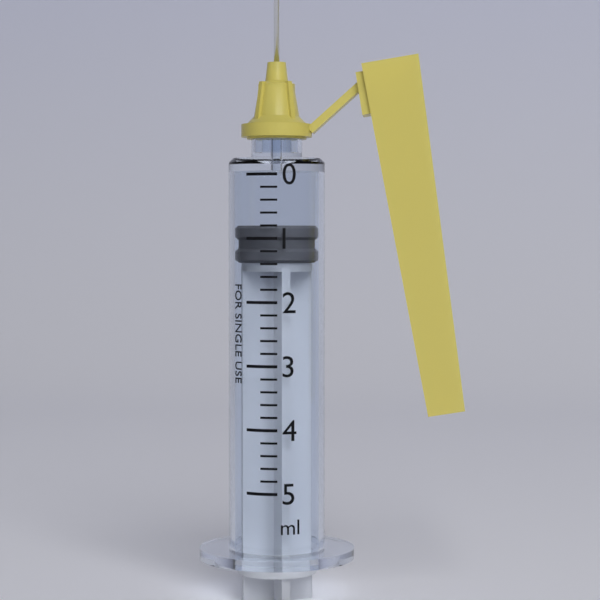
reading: 0.8 ml
